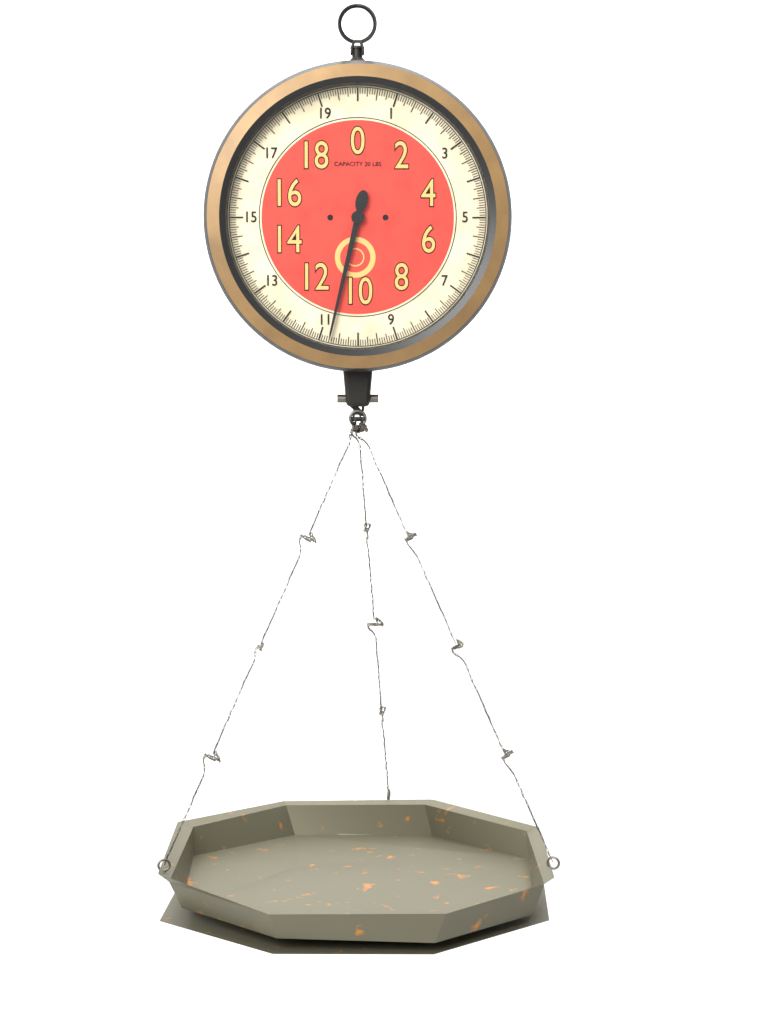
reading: 10.7500 lbs
